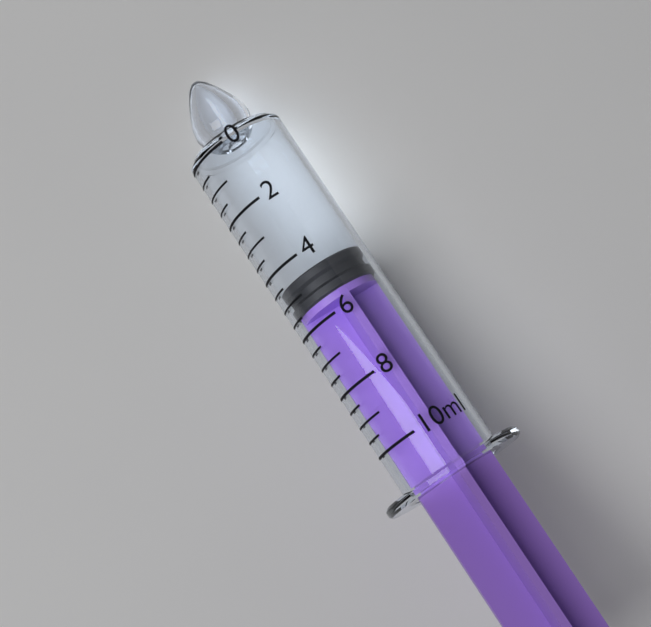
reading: 4.5 ml
